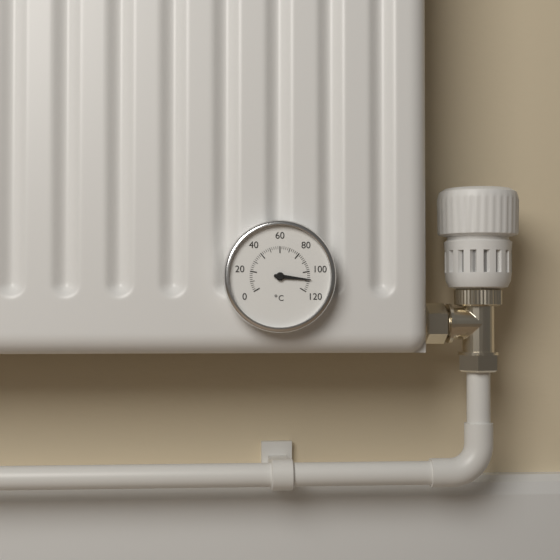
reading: 108 °C
